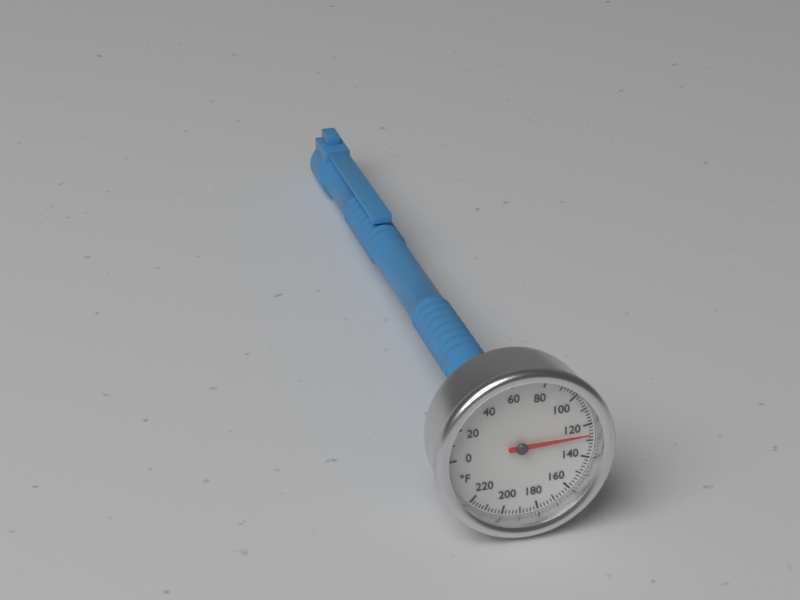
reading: 126 °F
